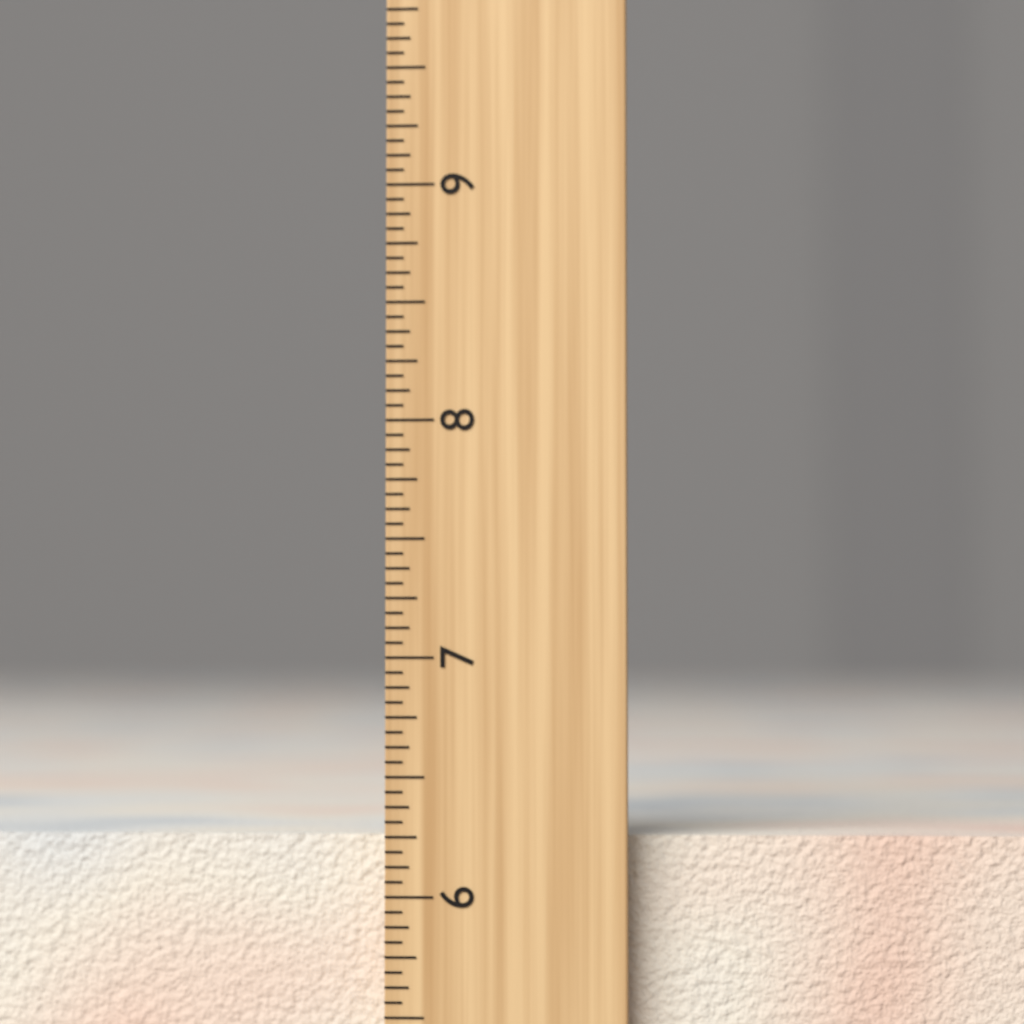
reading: 6.2500 inch
